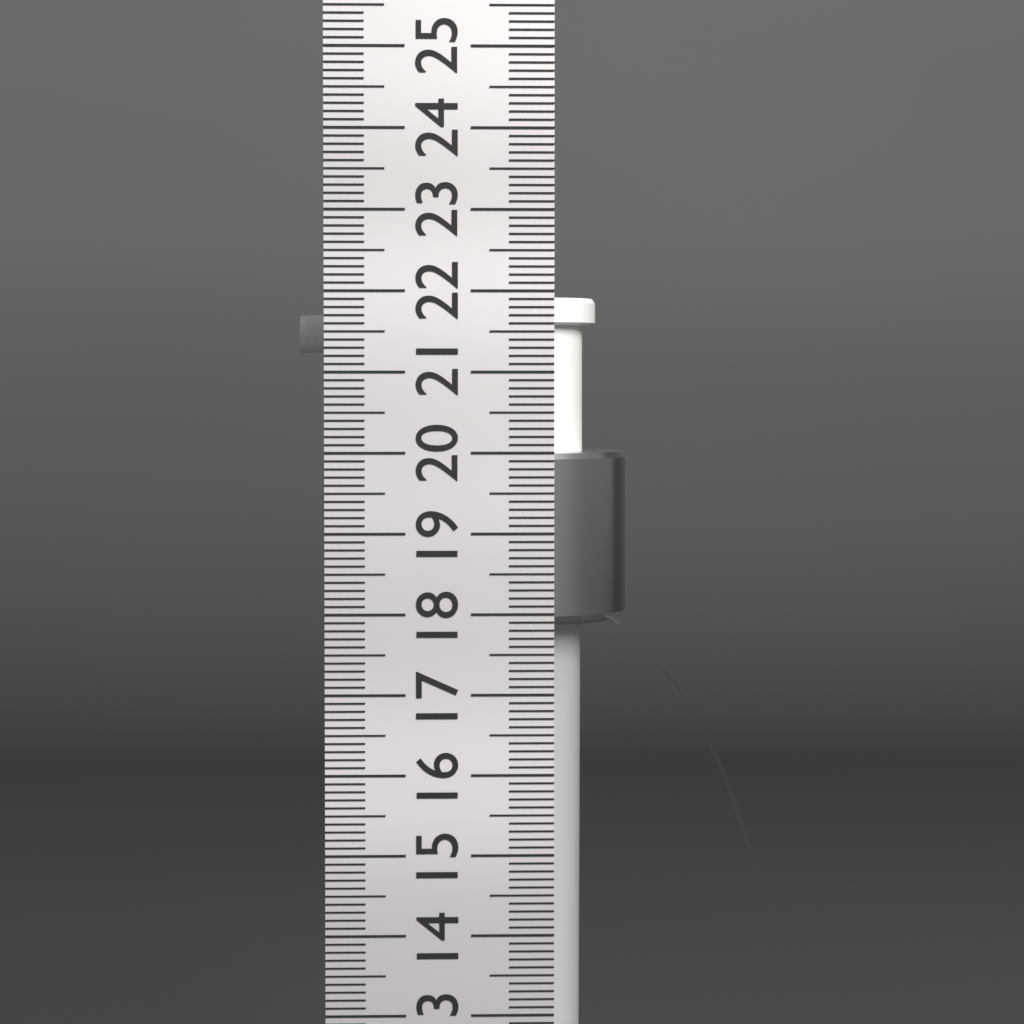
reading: 22.0 cm
